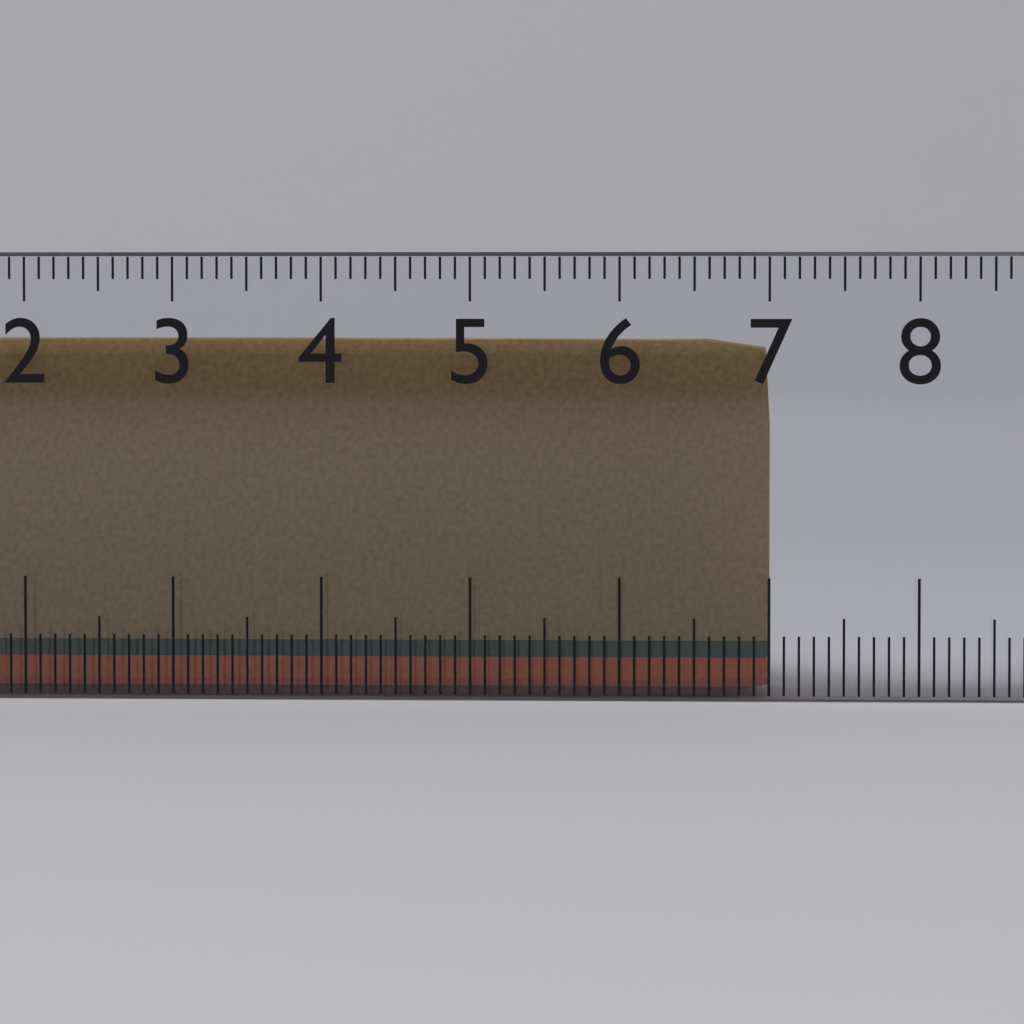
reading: 7.0 cm
